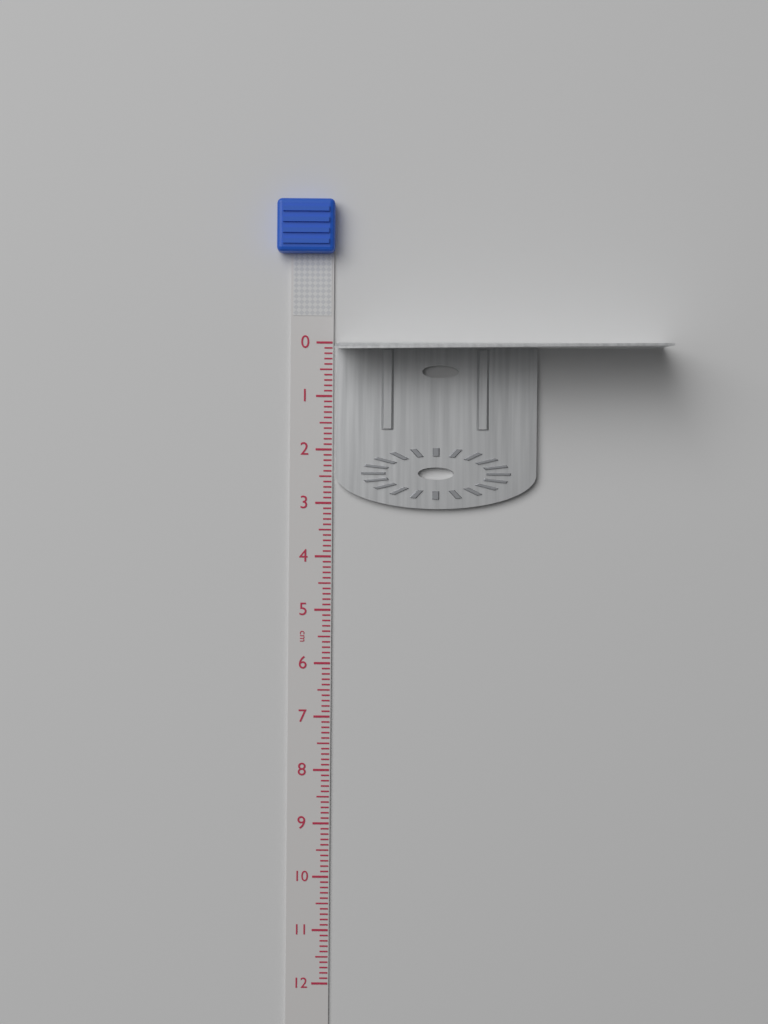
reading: 3.1 cm
